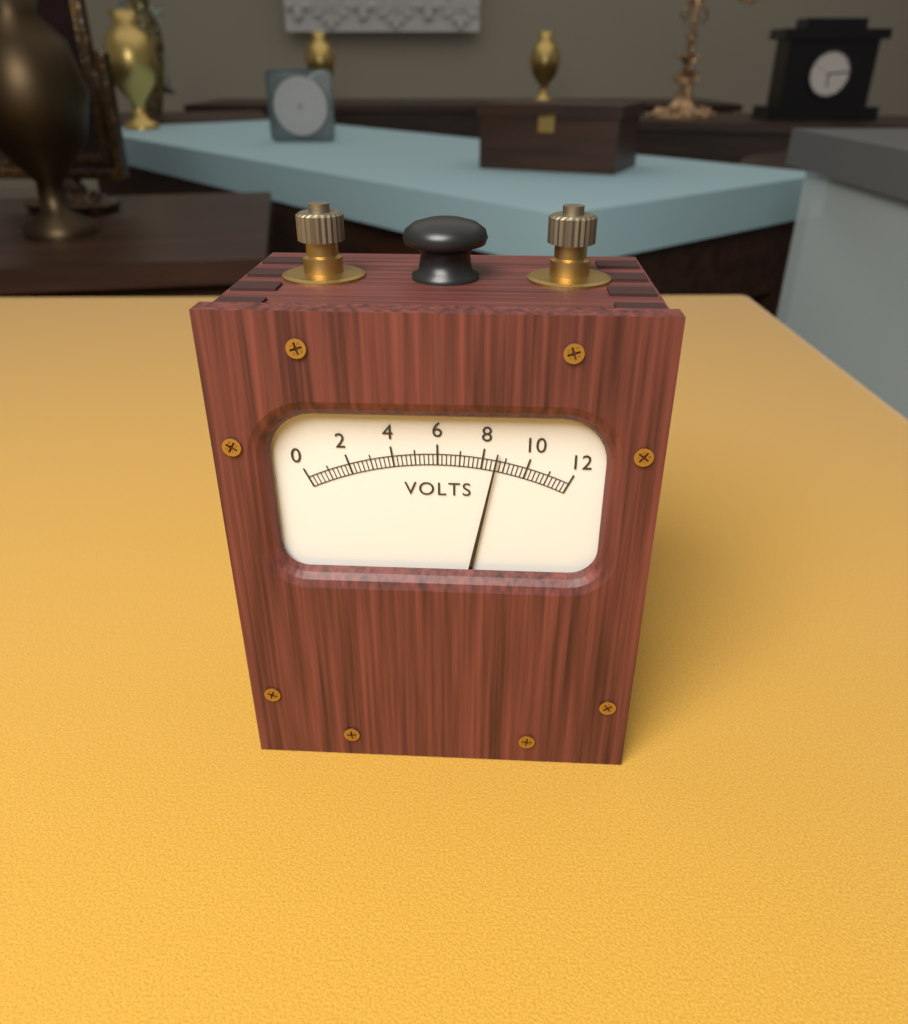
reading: 8.6 V
